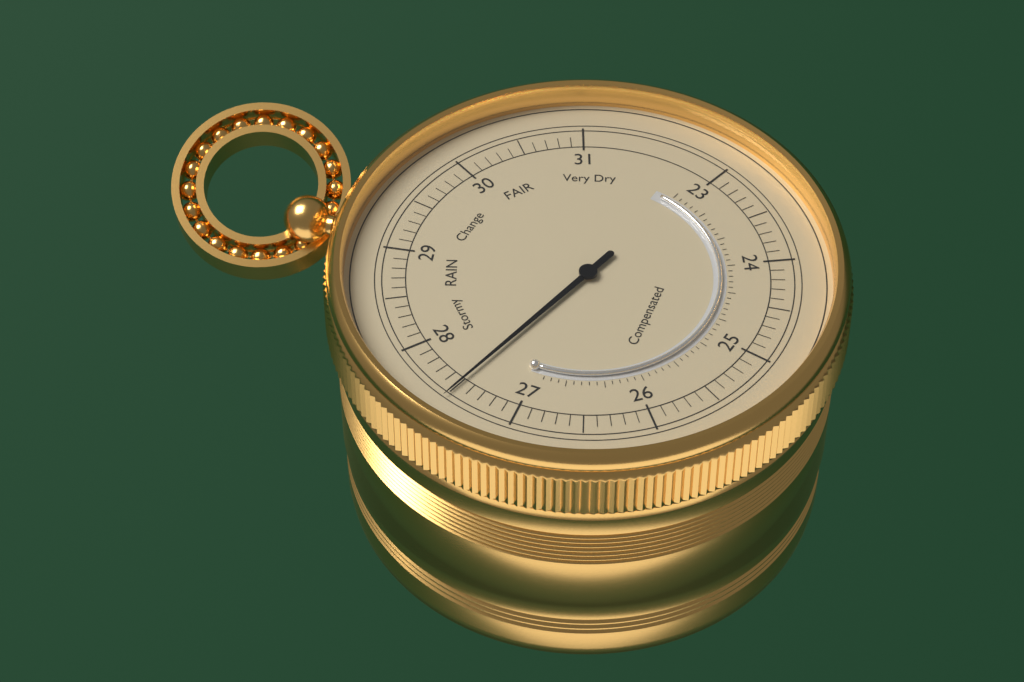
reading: 27.5 (no unit)
